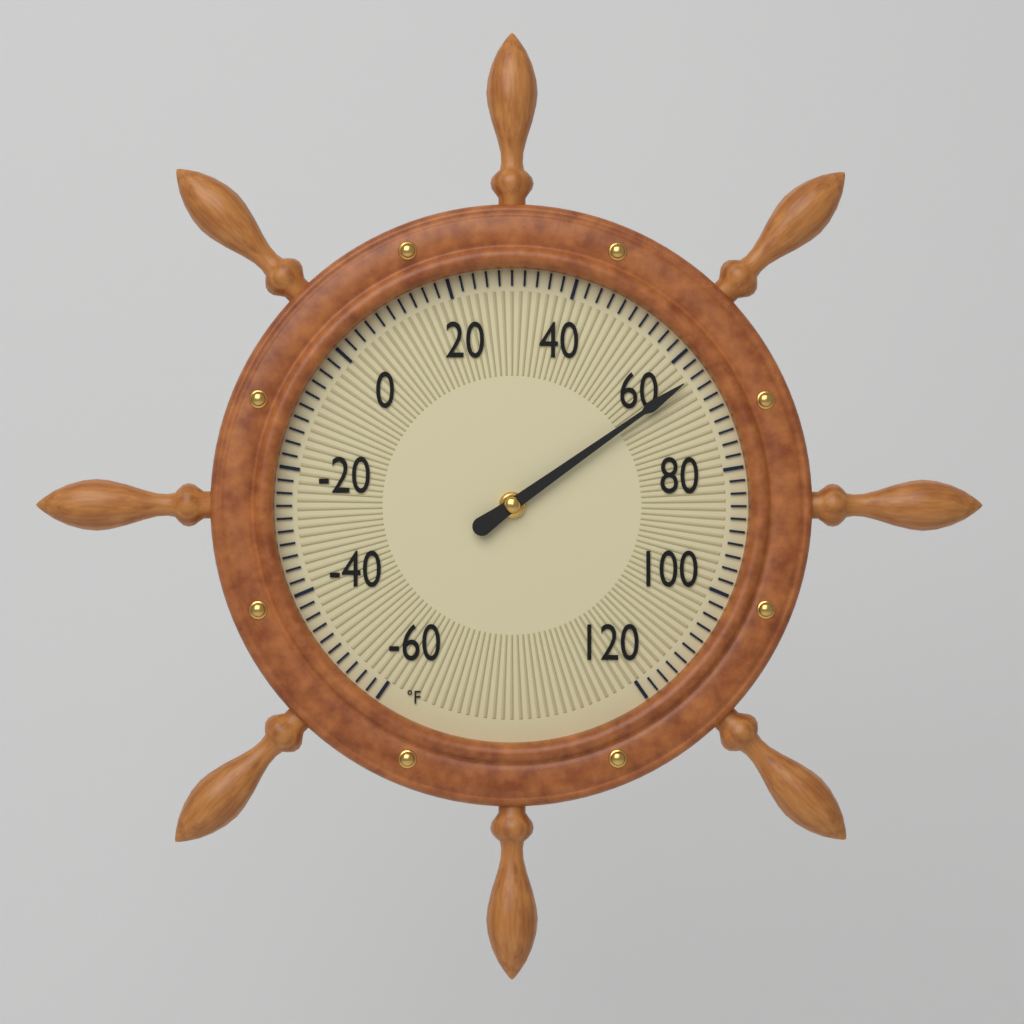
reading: 64 °F
